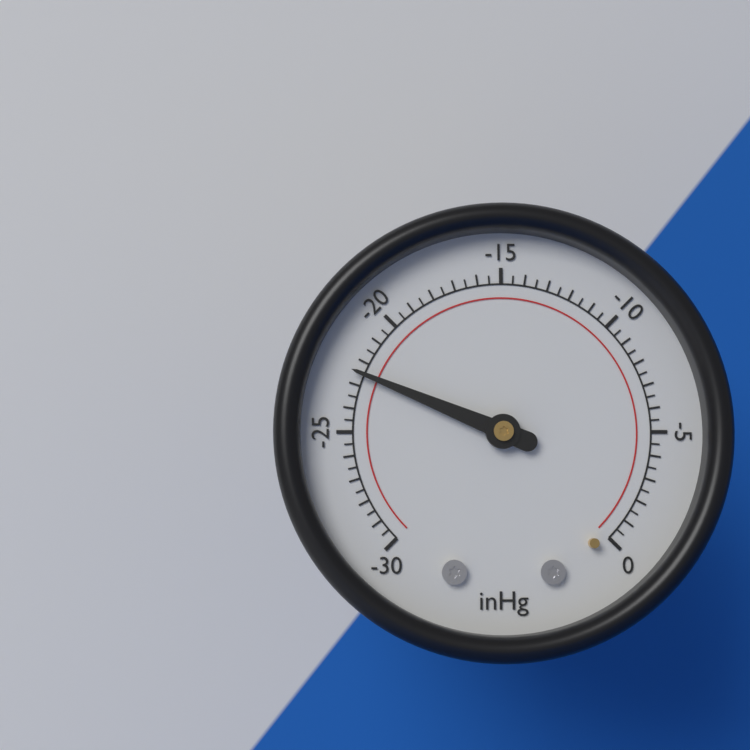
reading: -22.5 inHg
